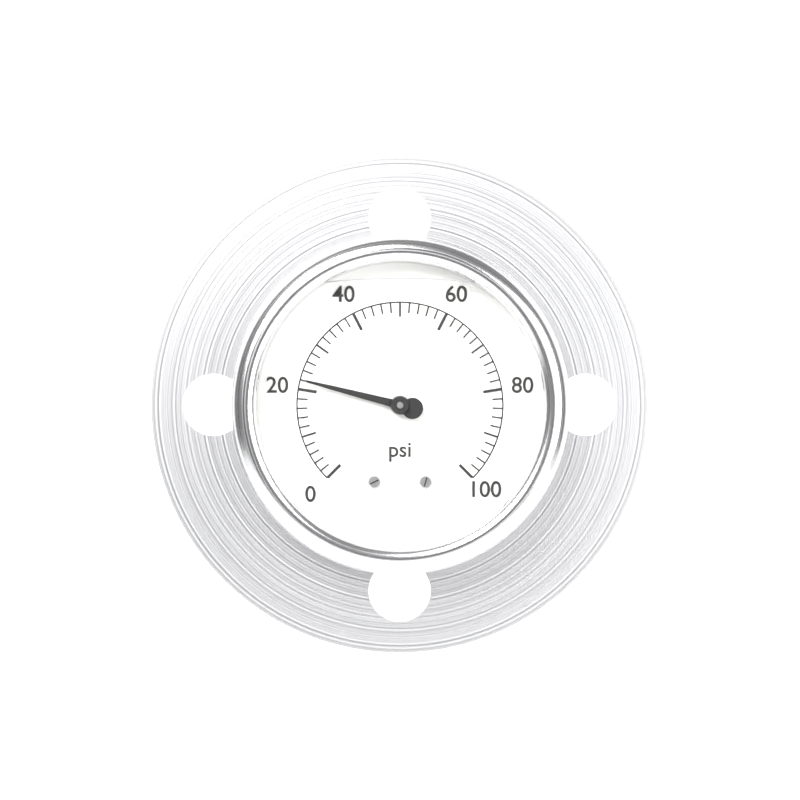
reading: 22 psi
